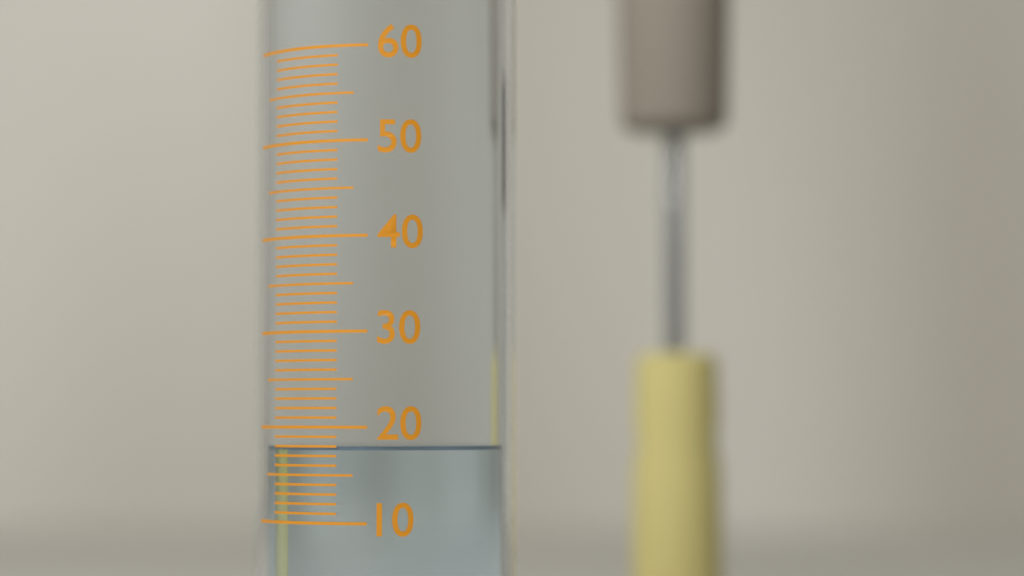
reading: 18 (no unit)
